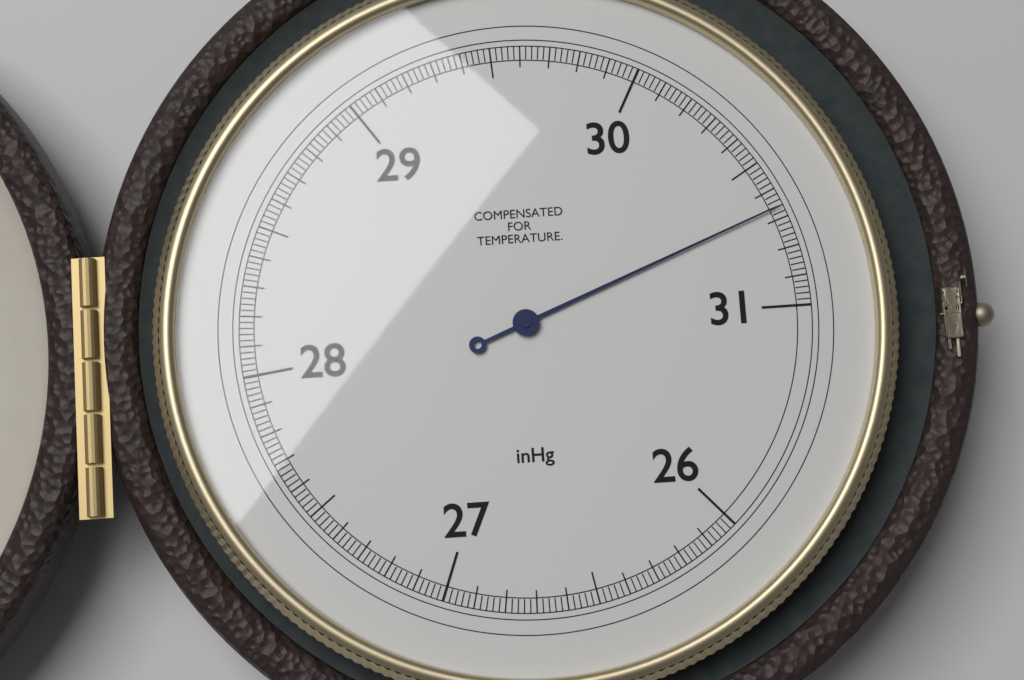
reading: 30.66 inHg
